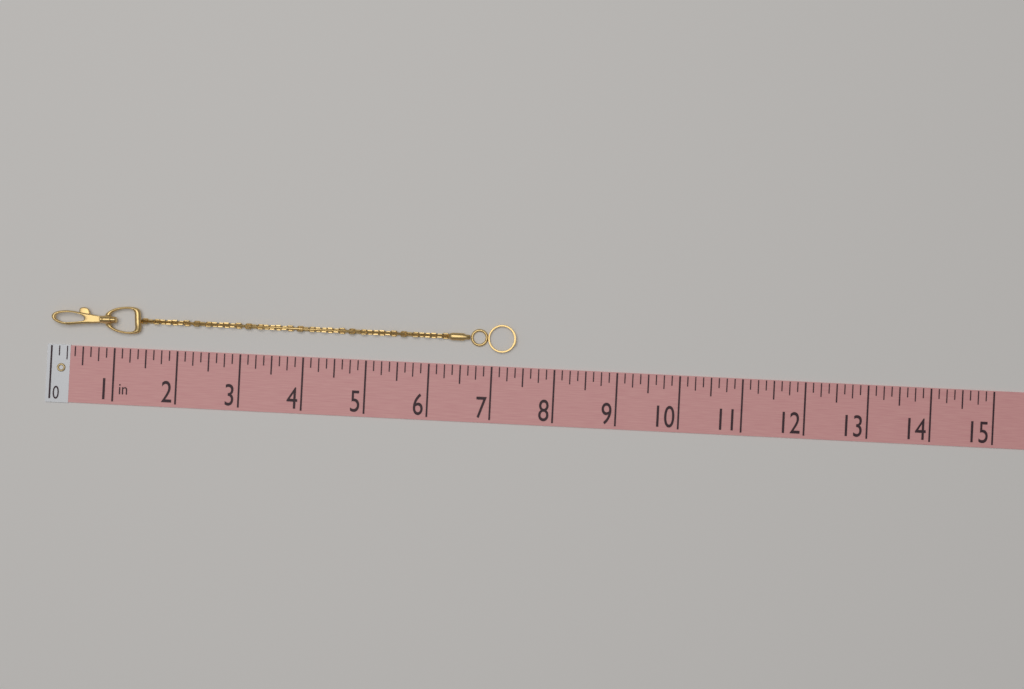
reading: 7.375 in
